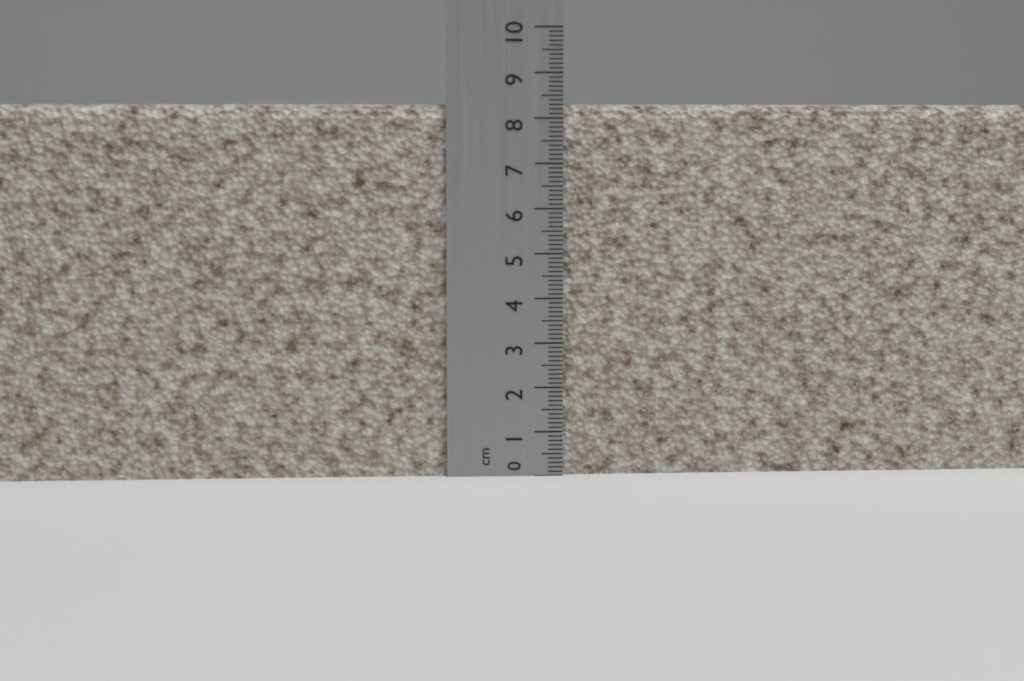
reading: 8.3 cm
